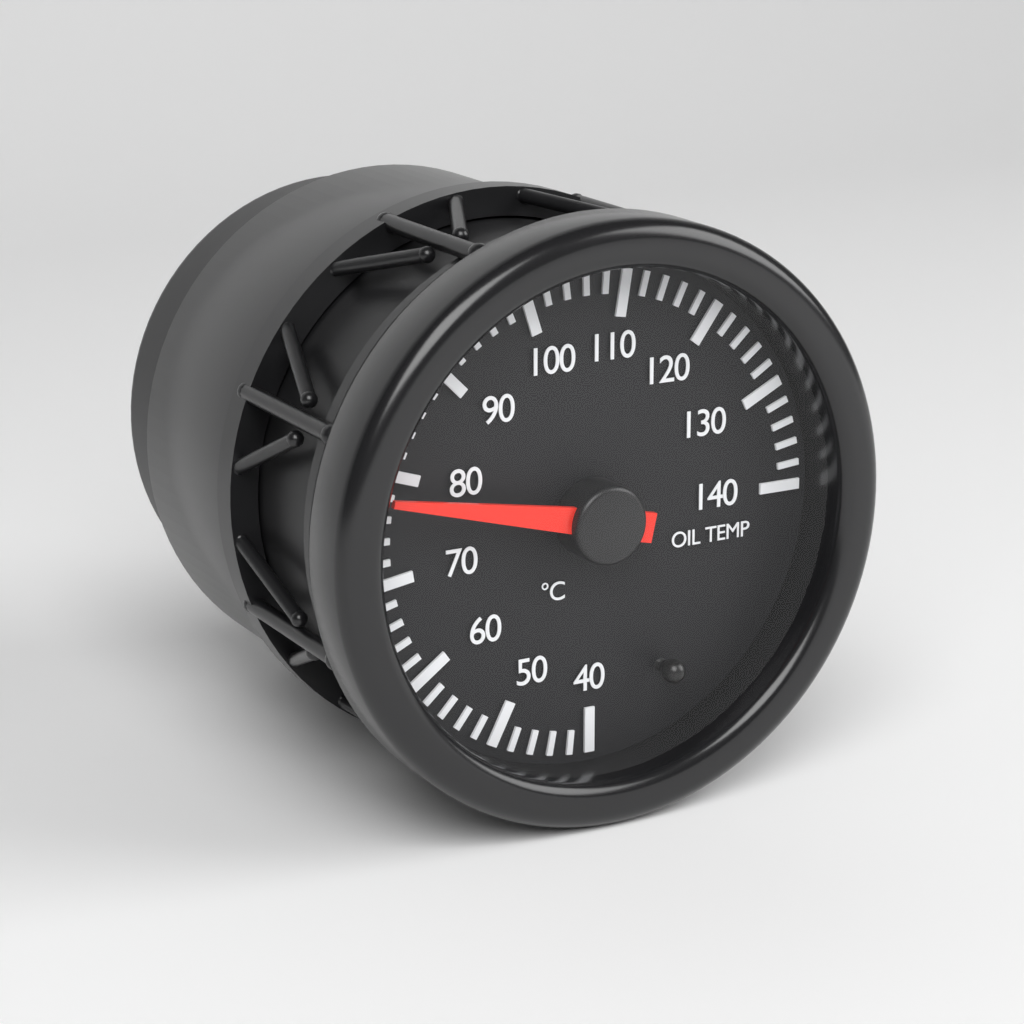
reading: 78 °C
